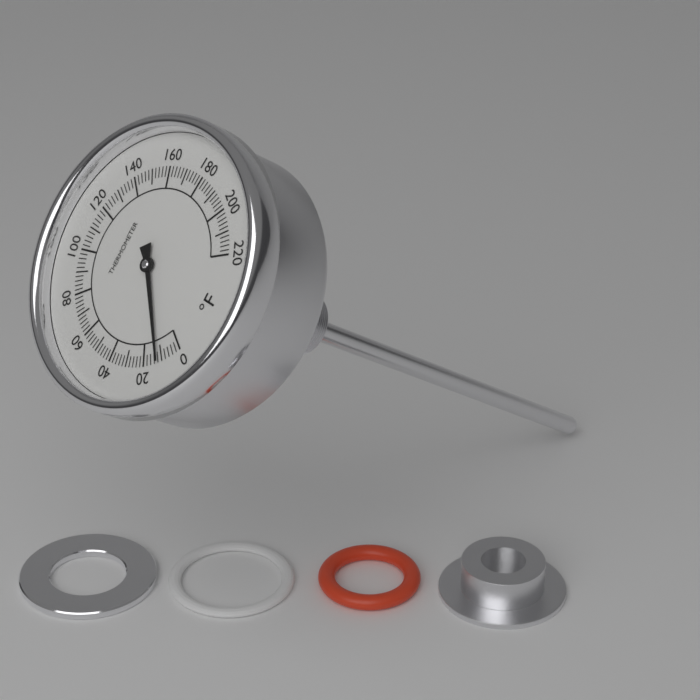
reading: 12 °F
